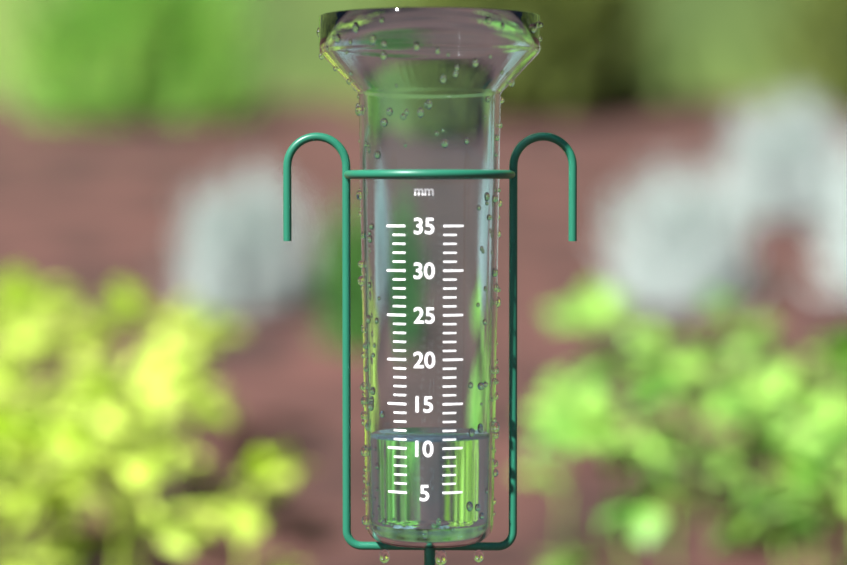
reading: 11 mm
